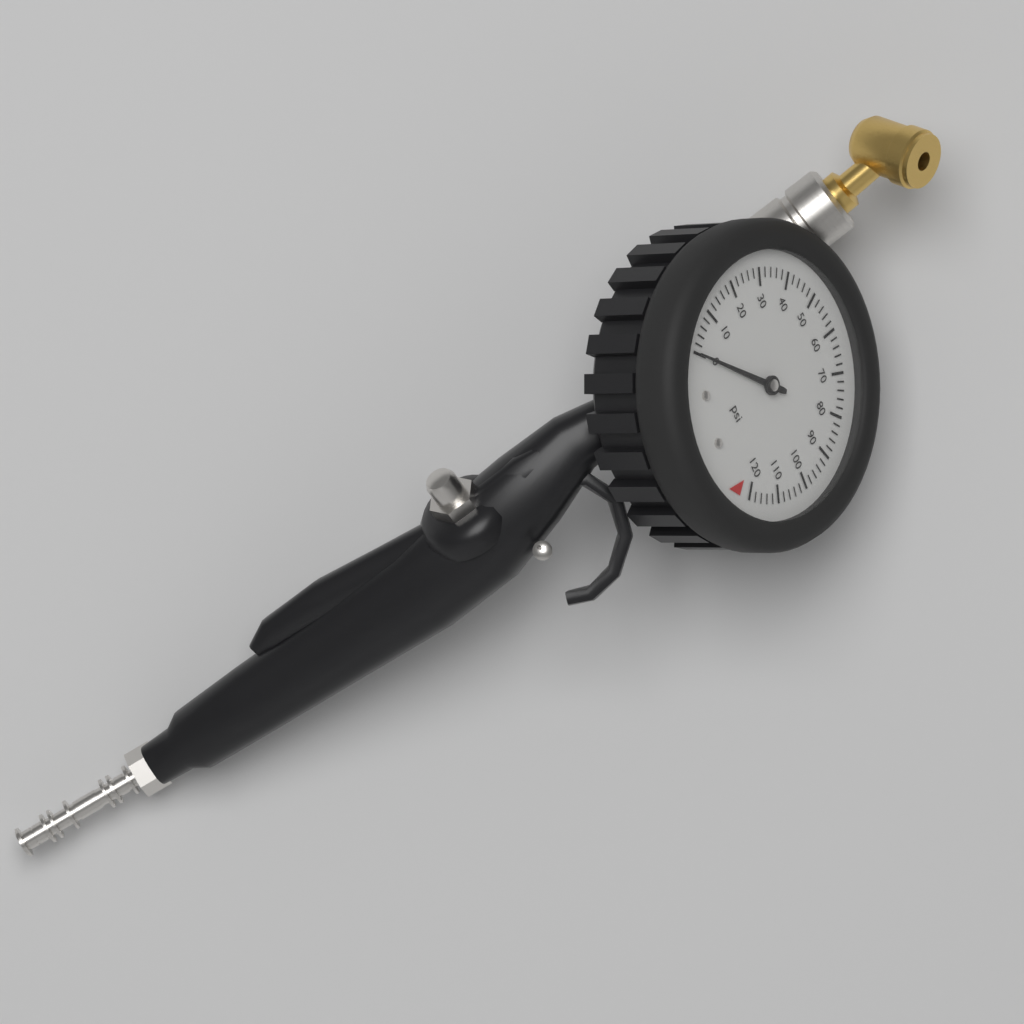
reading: 0 psi
